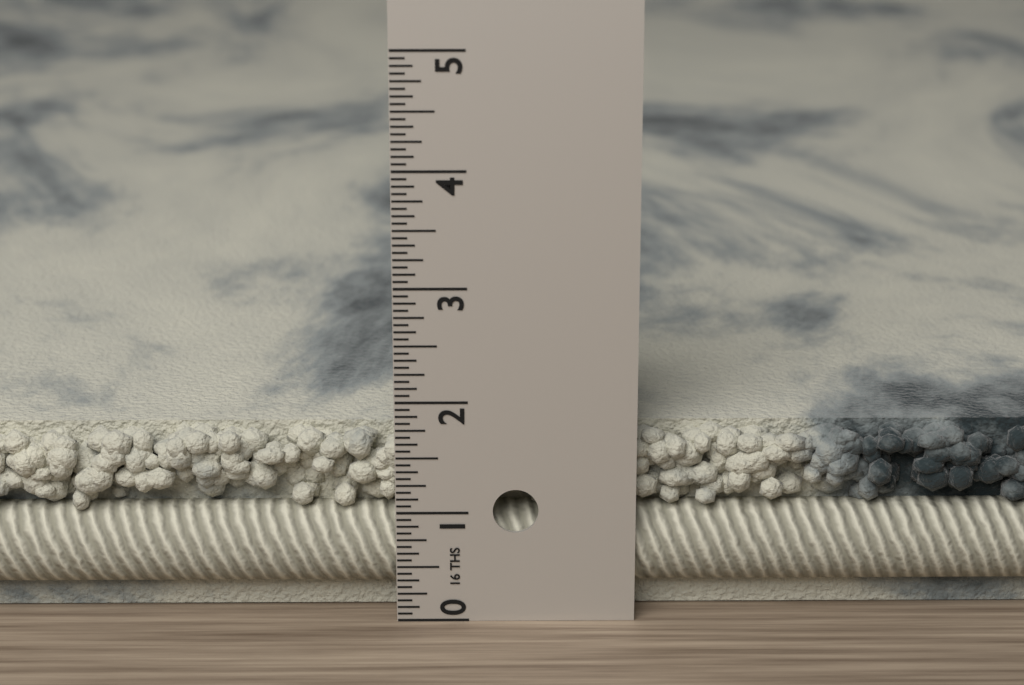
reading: 1.6875 in
